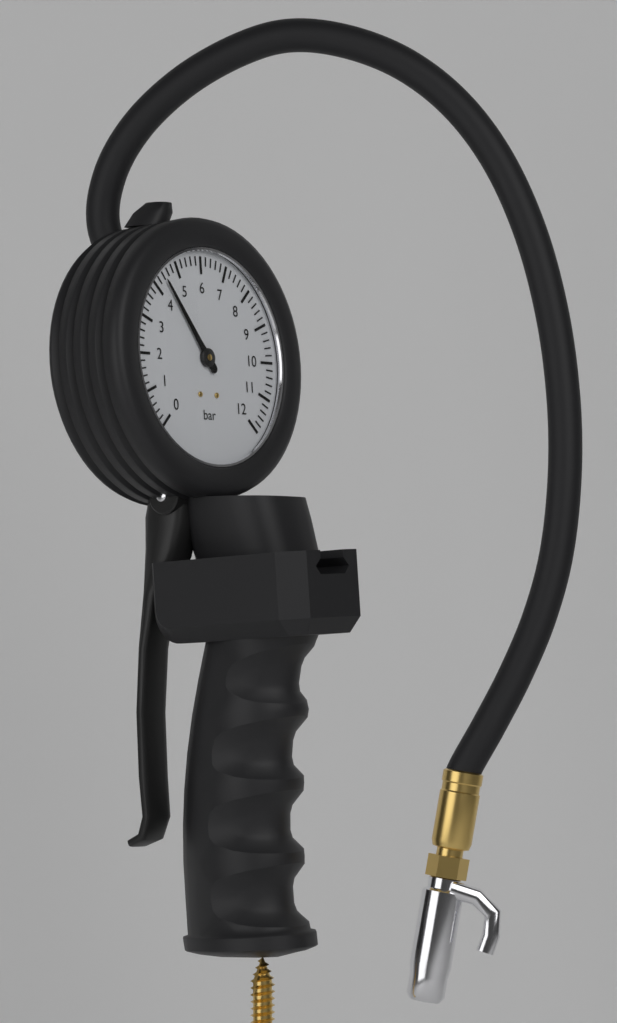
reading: 4.4 bar
